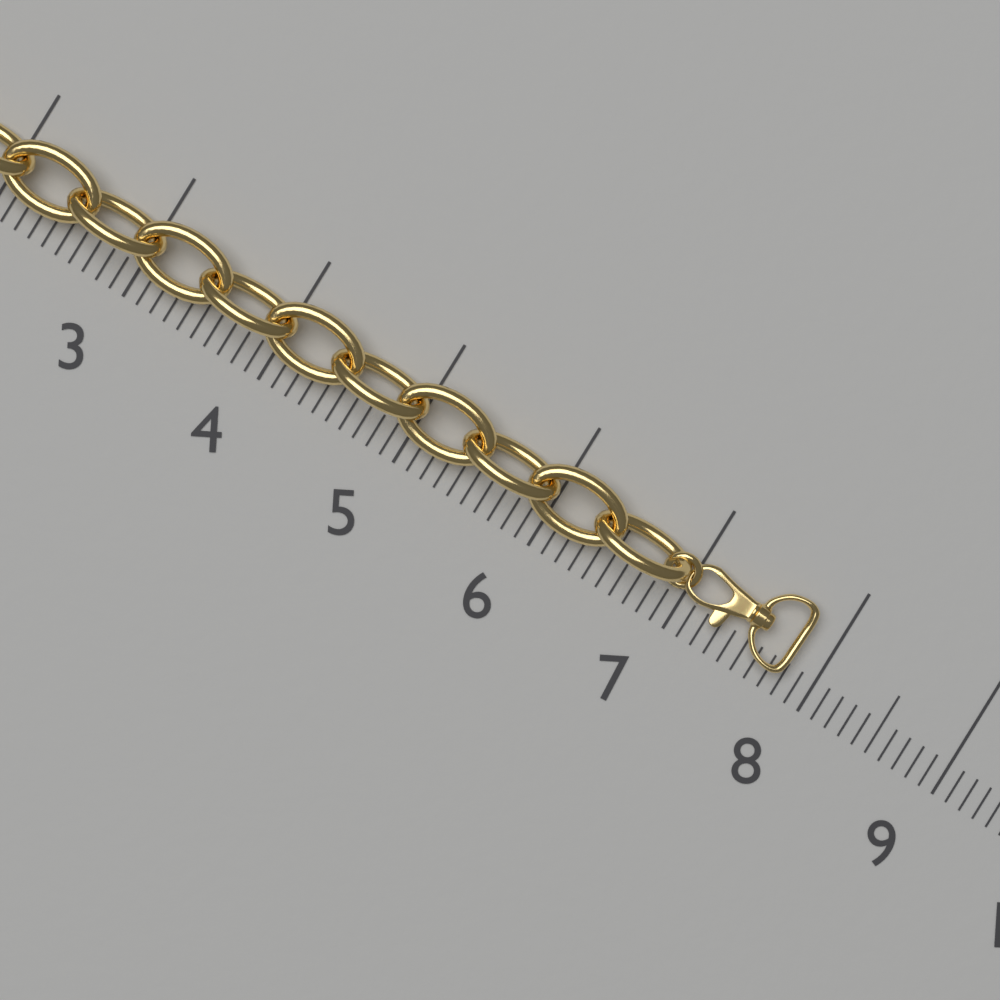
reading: 7.8 (no unit)
